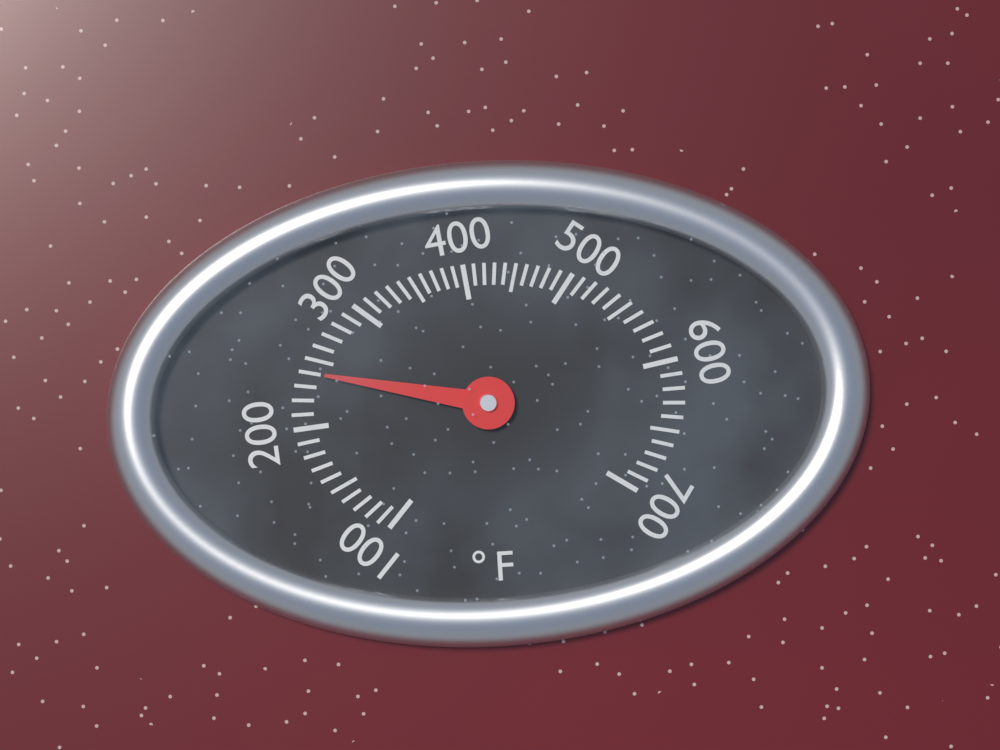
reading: 240 °F
